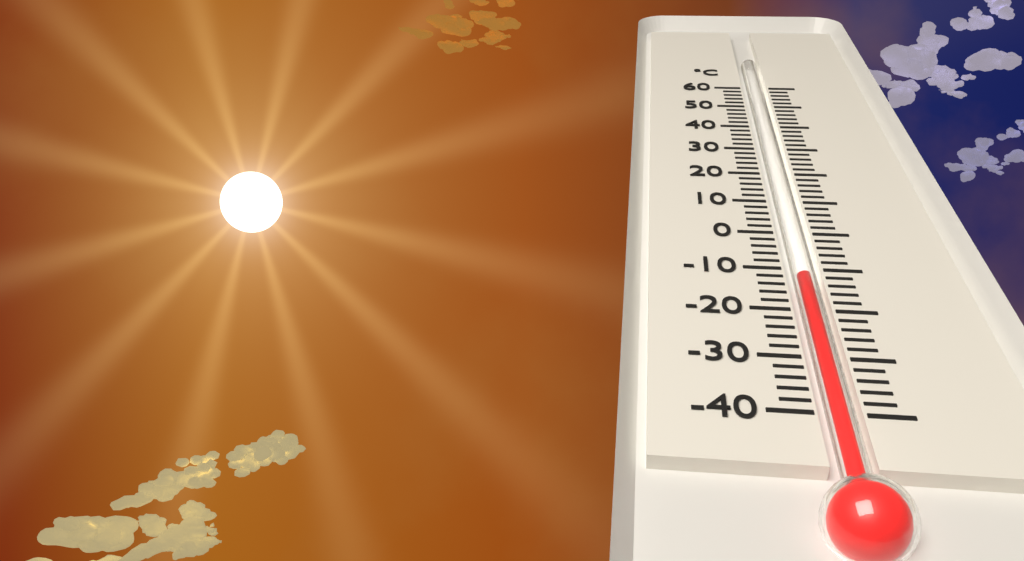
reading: -12 °C
